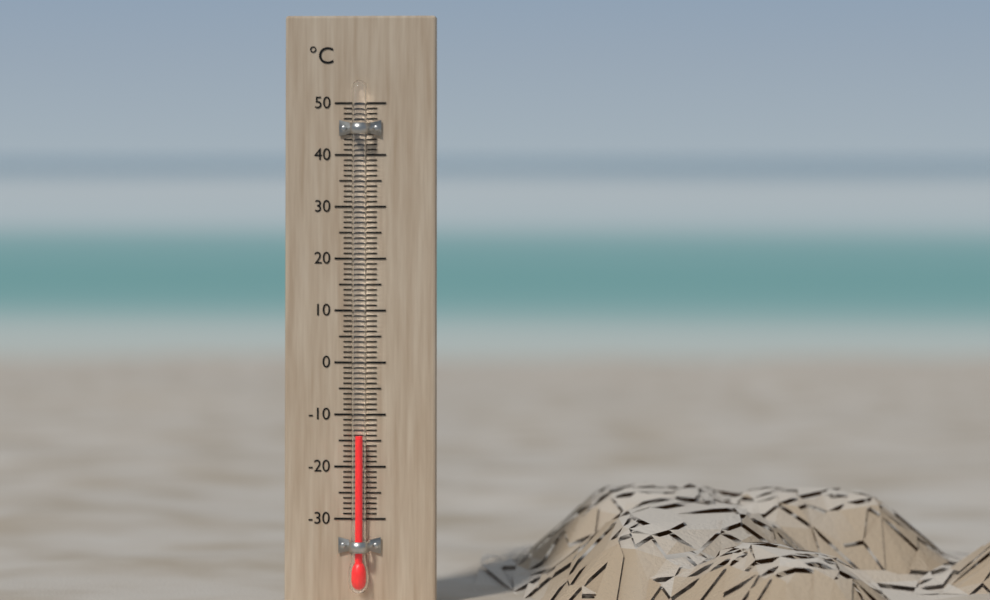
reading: -14 °C
